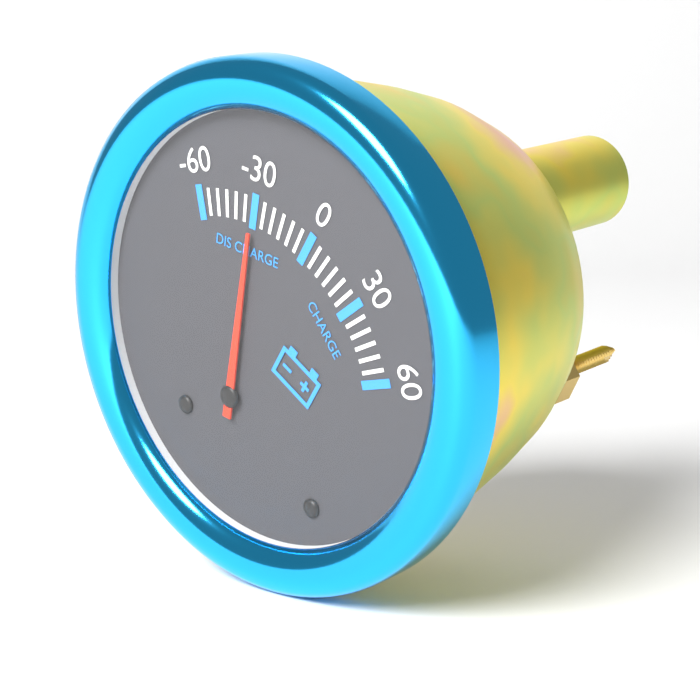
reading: -30 (no unit)
